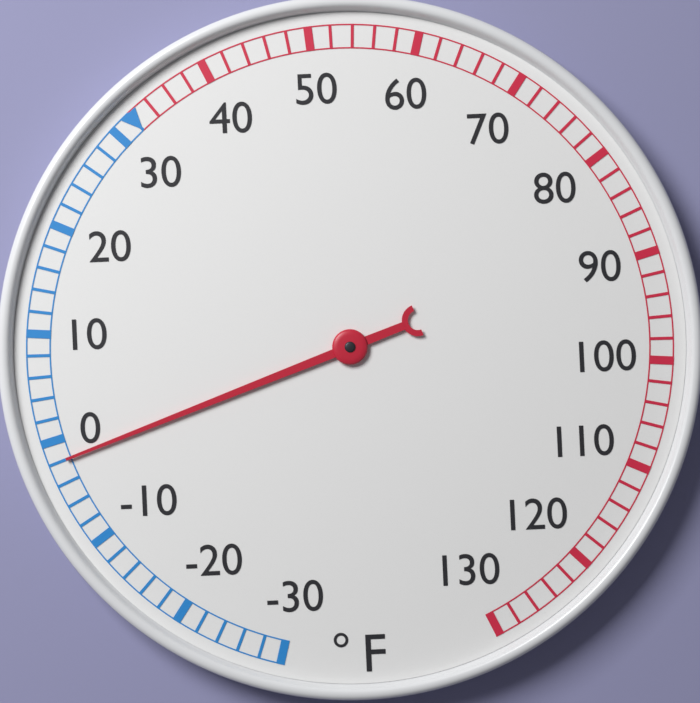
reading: -2 °F
